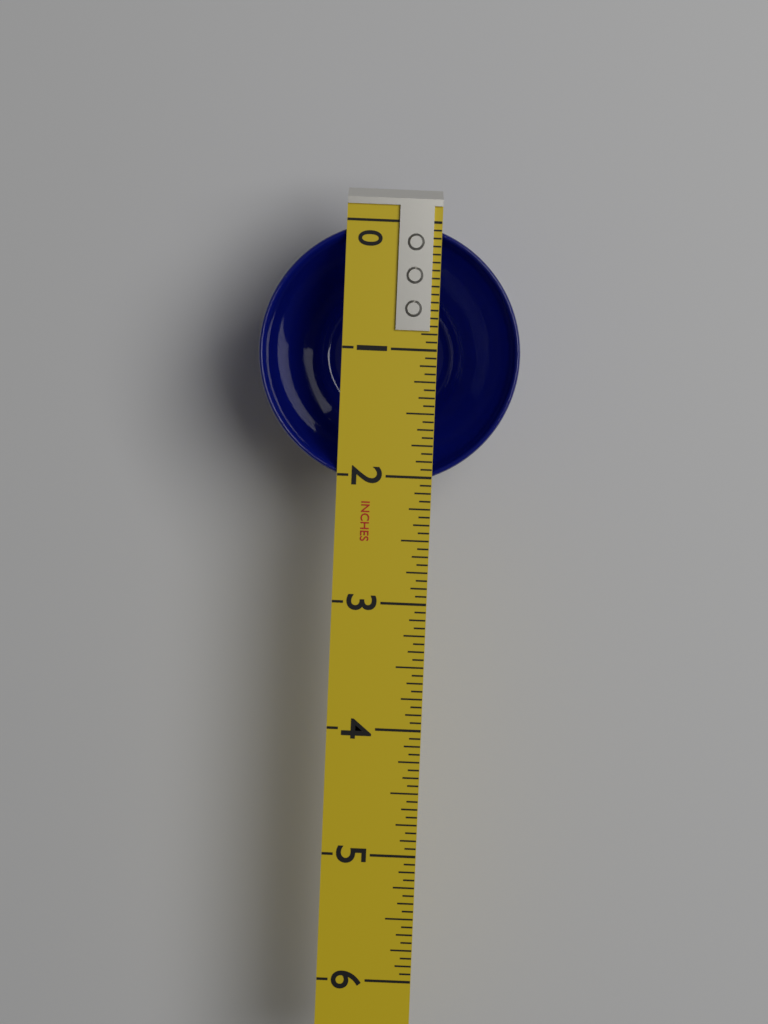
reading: 2.0625 in
